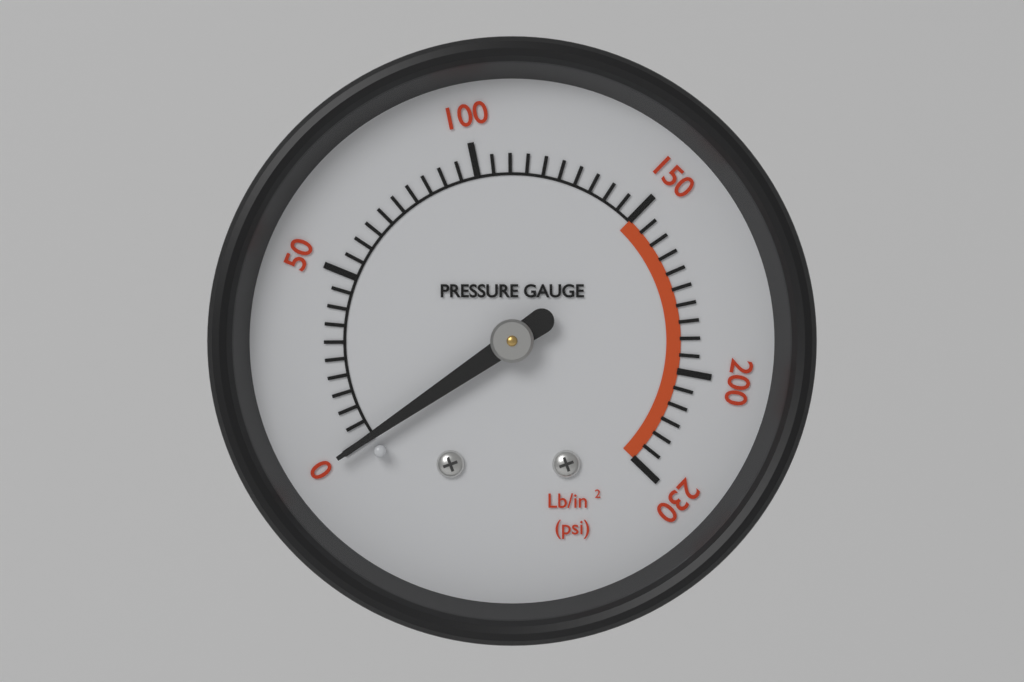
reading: 0 psi
